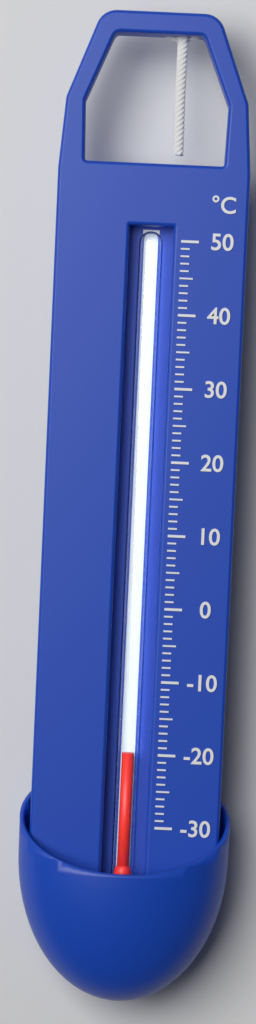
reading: -20 °C
